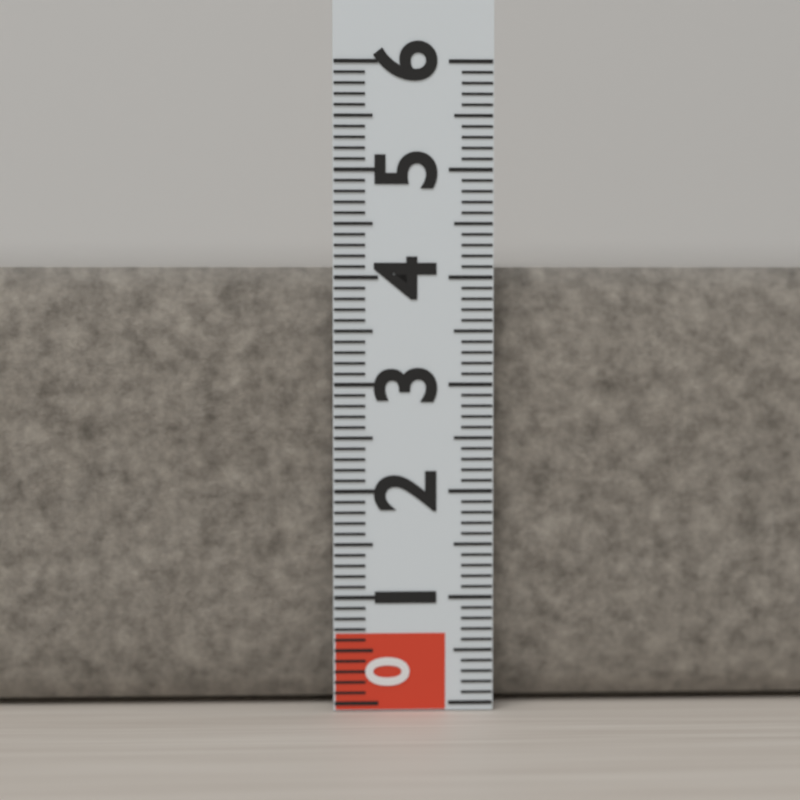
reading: 4.1 (no unit)
